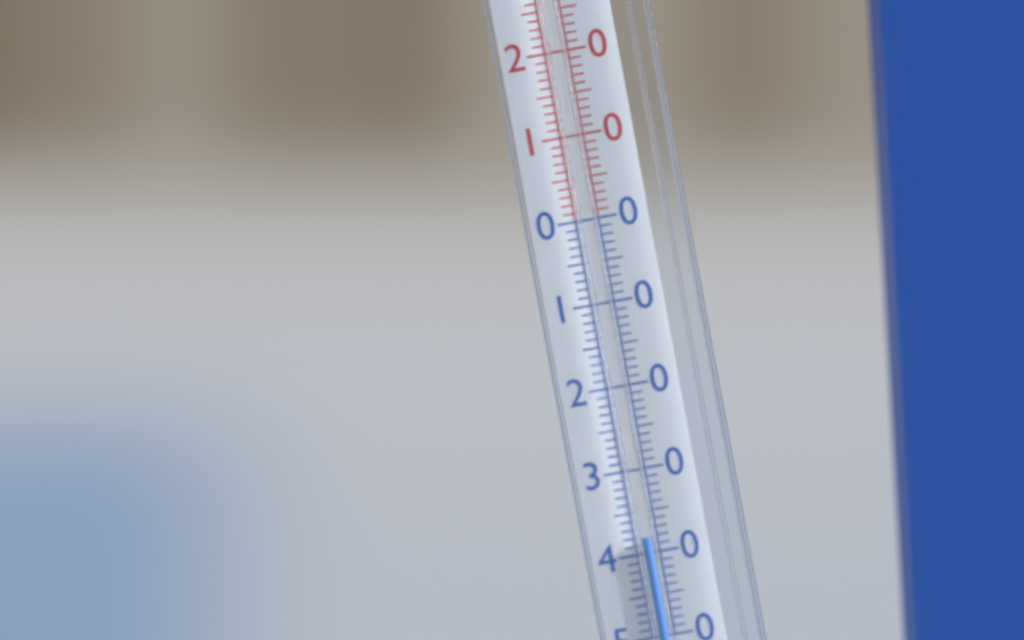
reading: -38 °C
